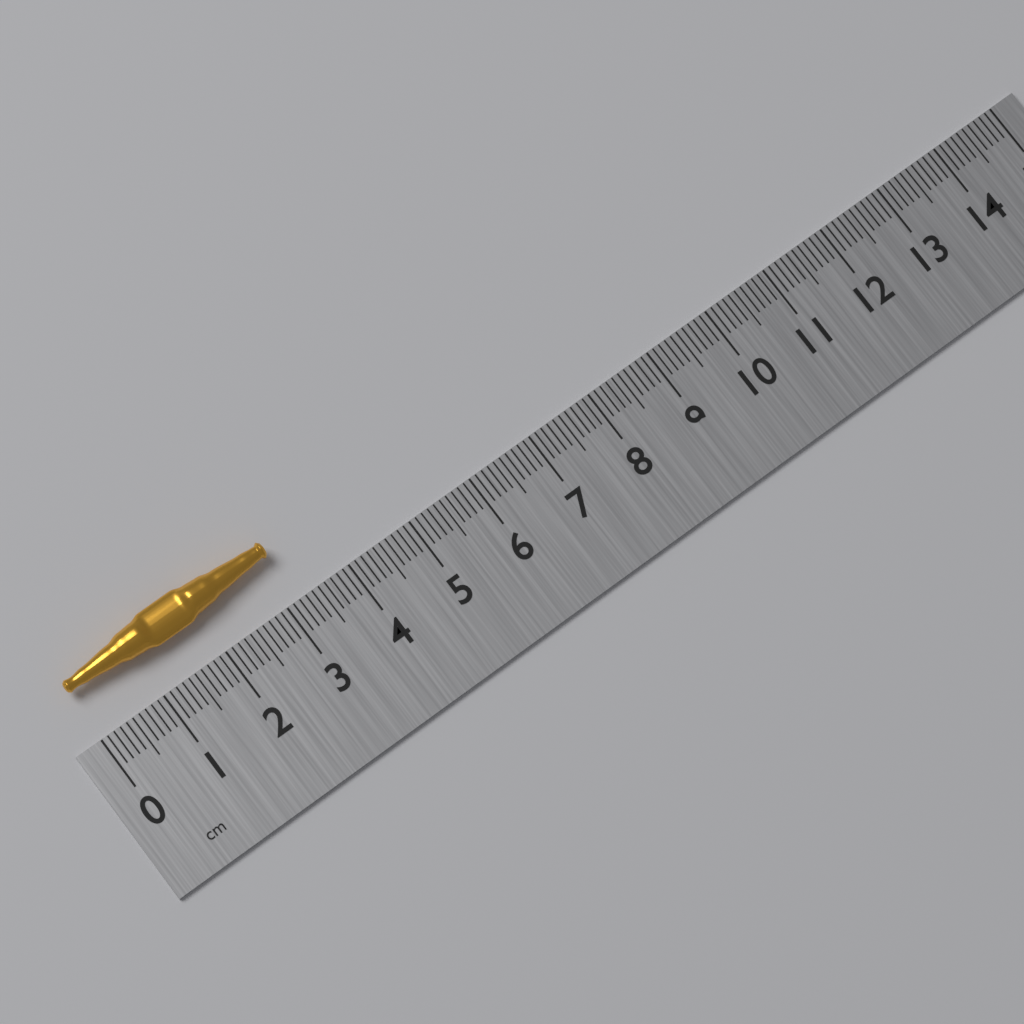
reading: 3.2 cm
